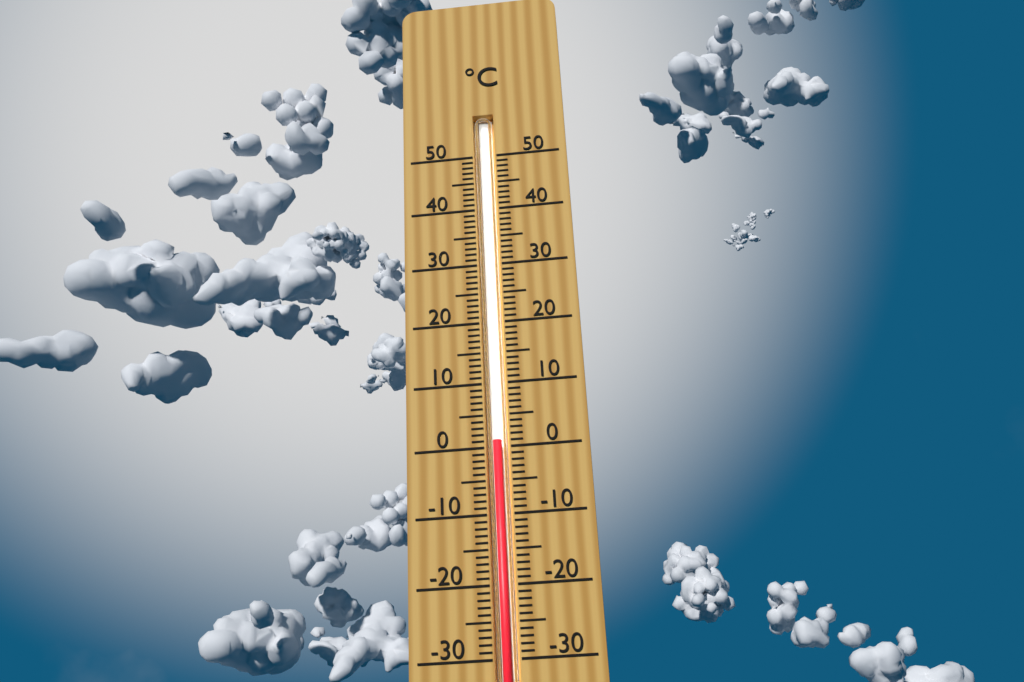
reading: 1 °C
